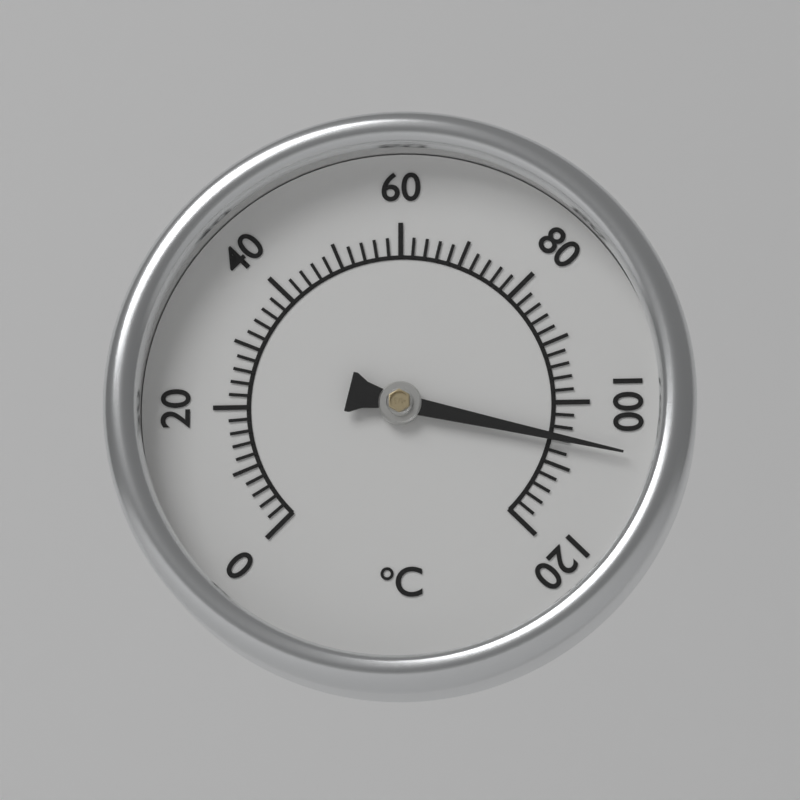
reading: 106 °C
